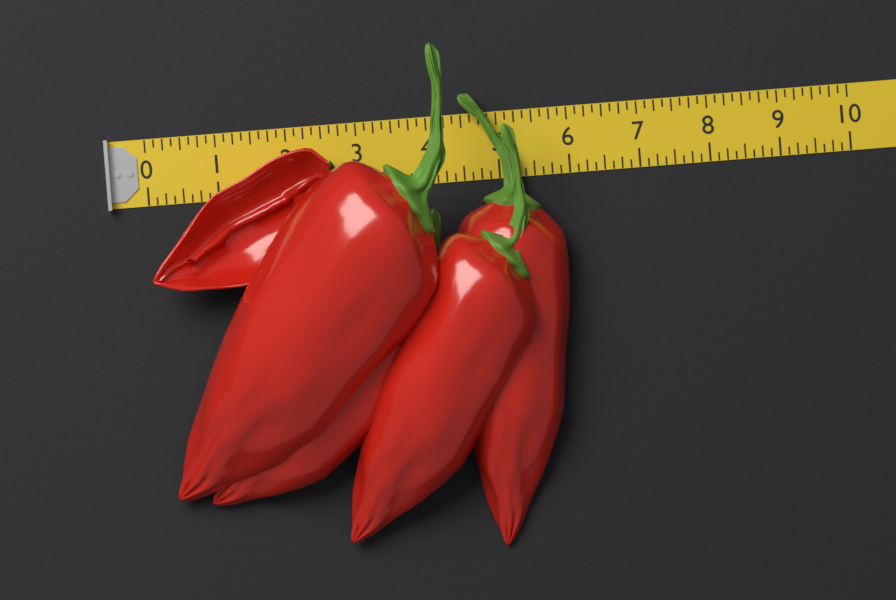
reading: 5.875 (no unit)
